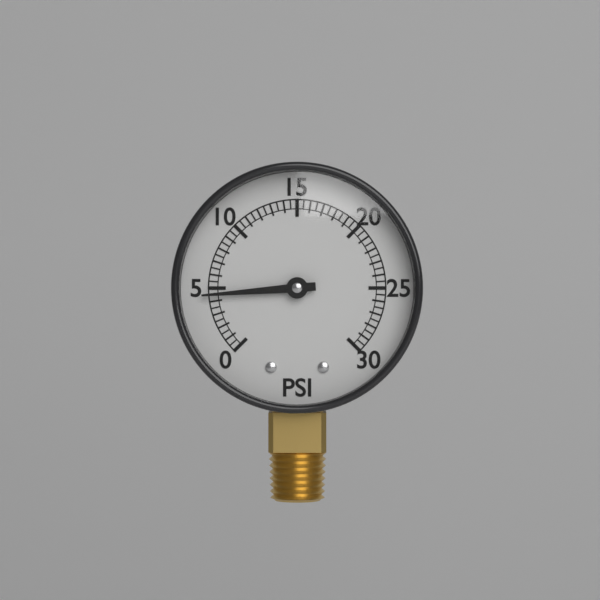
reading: 4.5 psi
